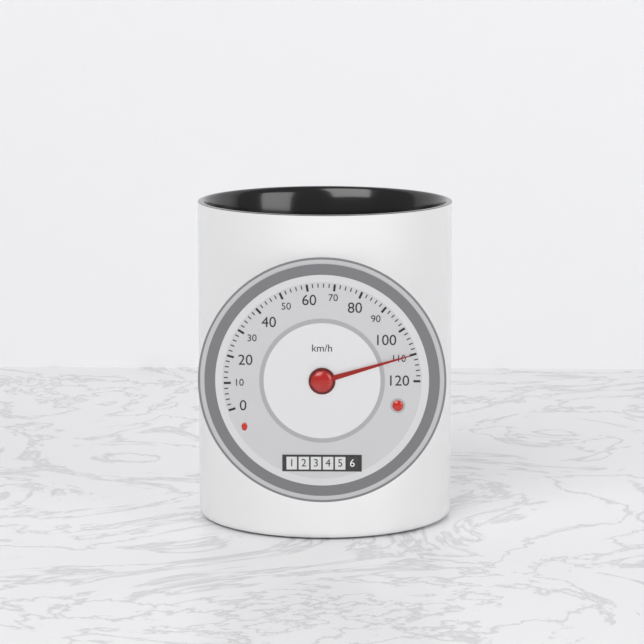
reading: 110 km/h
